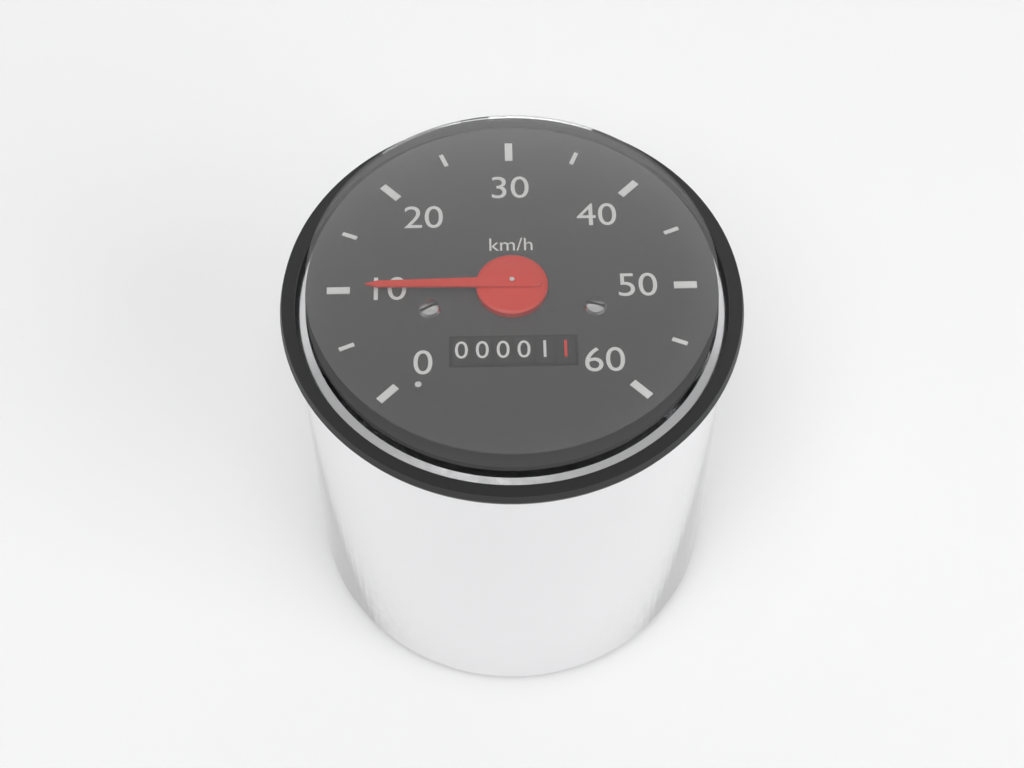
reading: 10 km/h
